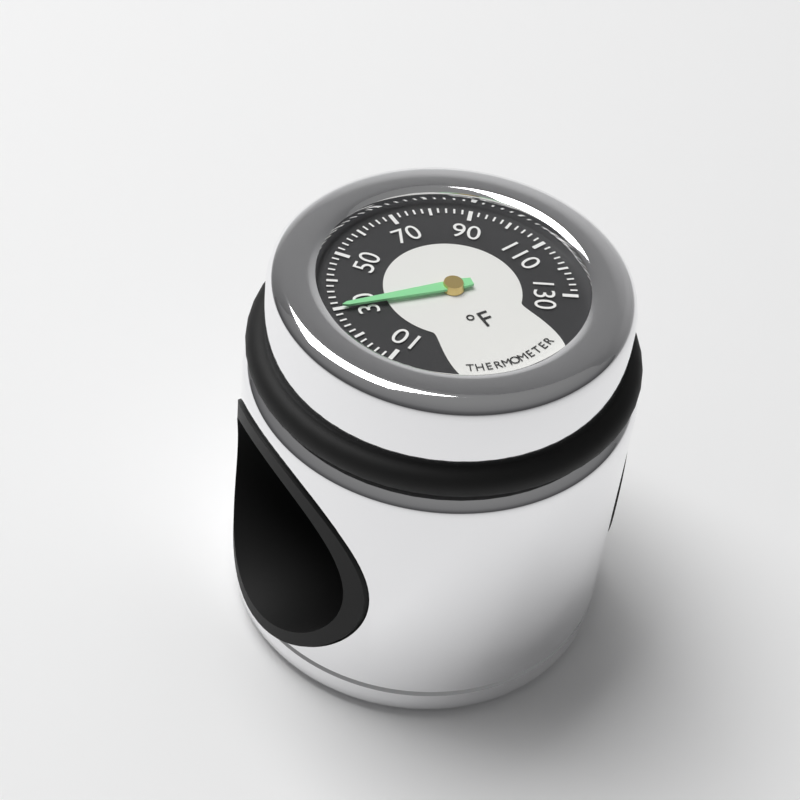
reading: 30 °F
